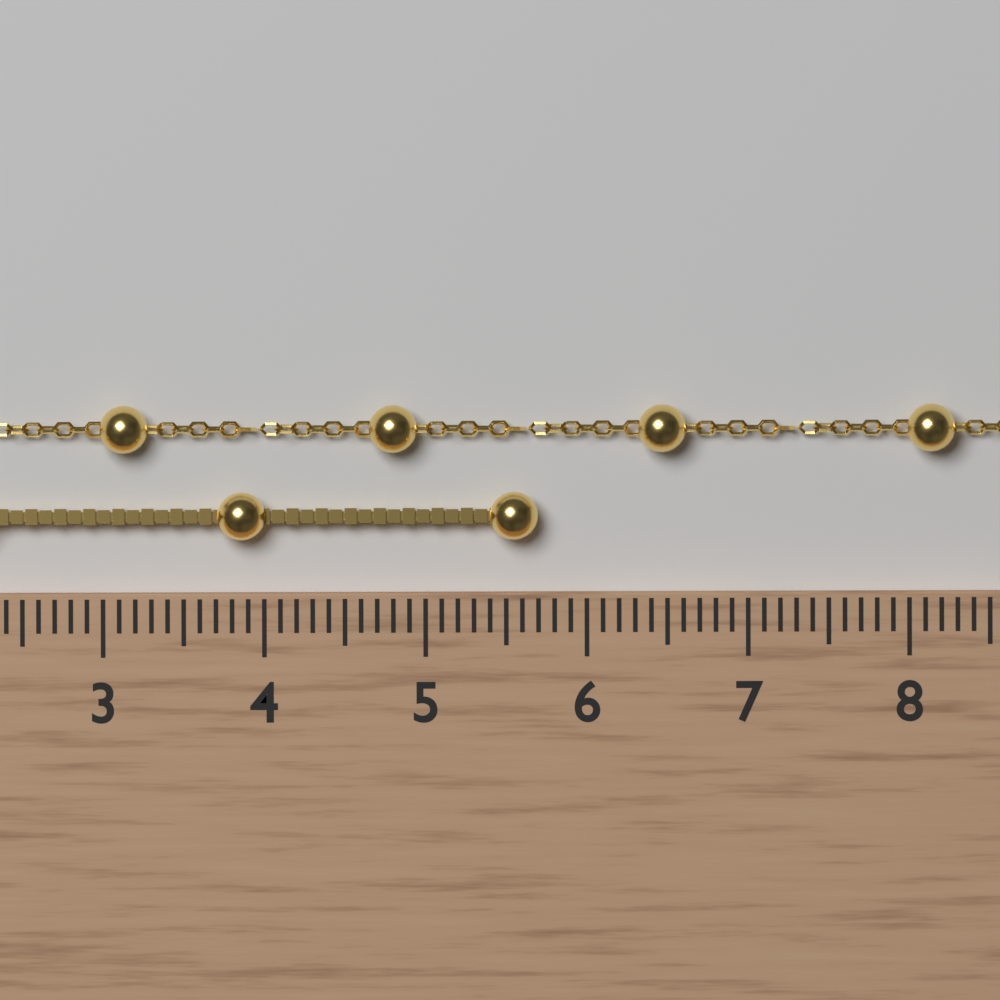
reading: 5.7 cm
